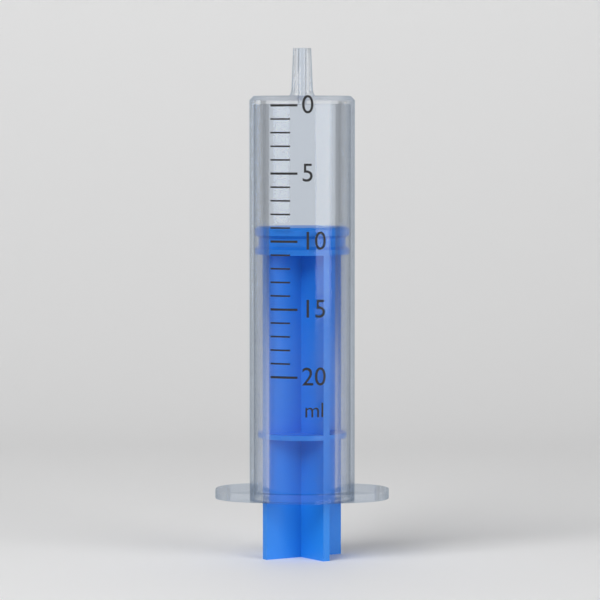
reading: 9 ml
